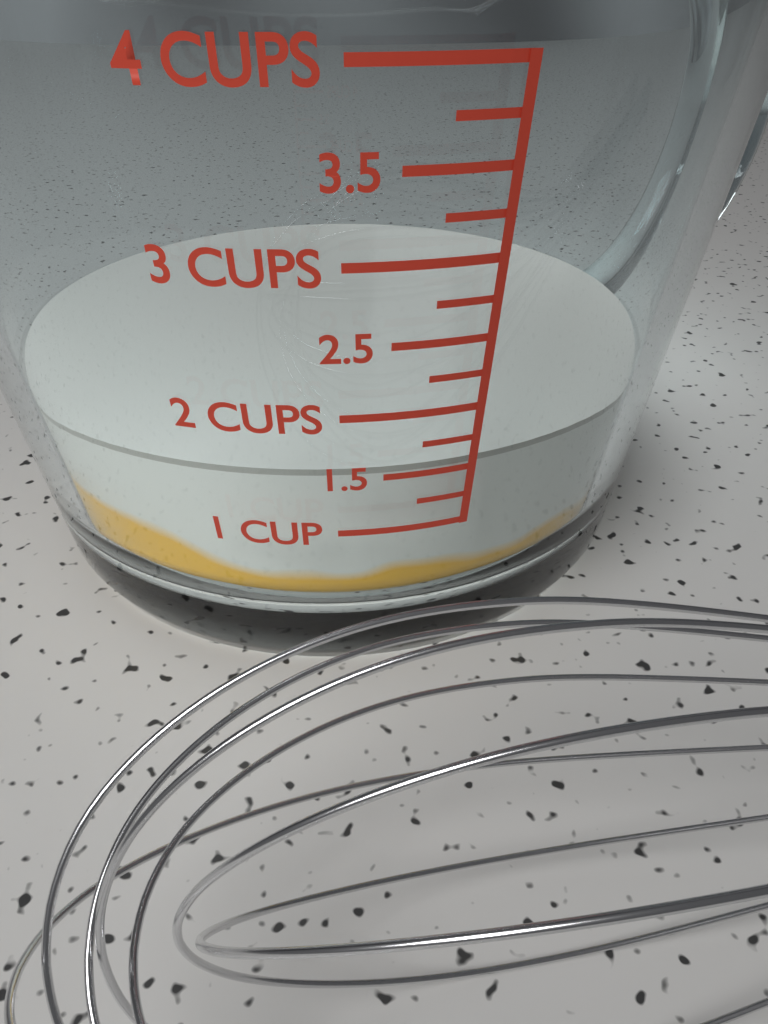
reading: 1.50 cups
